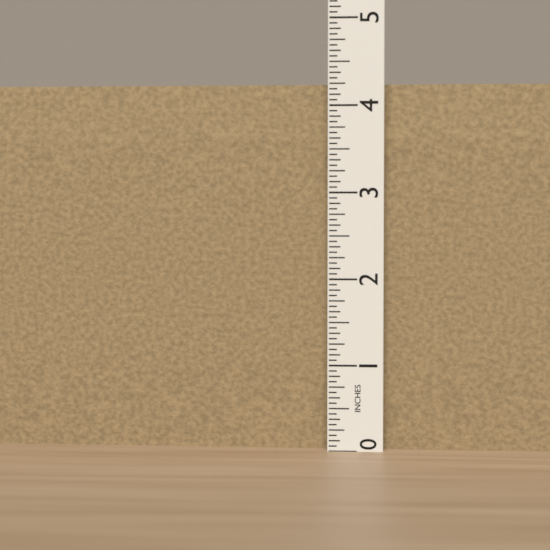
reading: 4.2500 in
